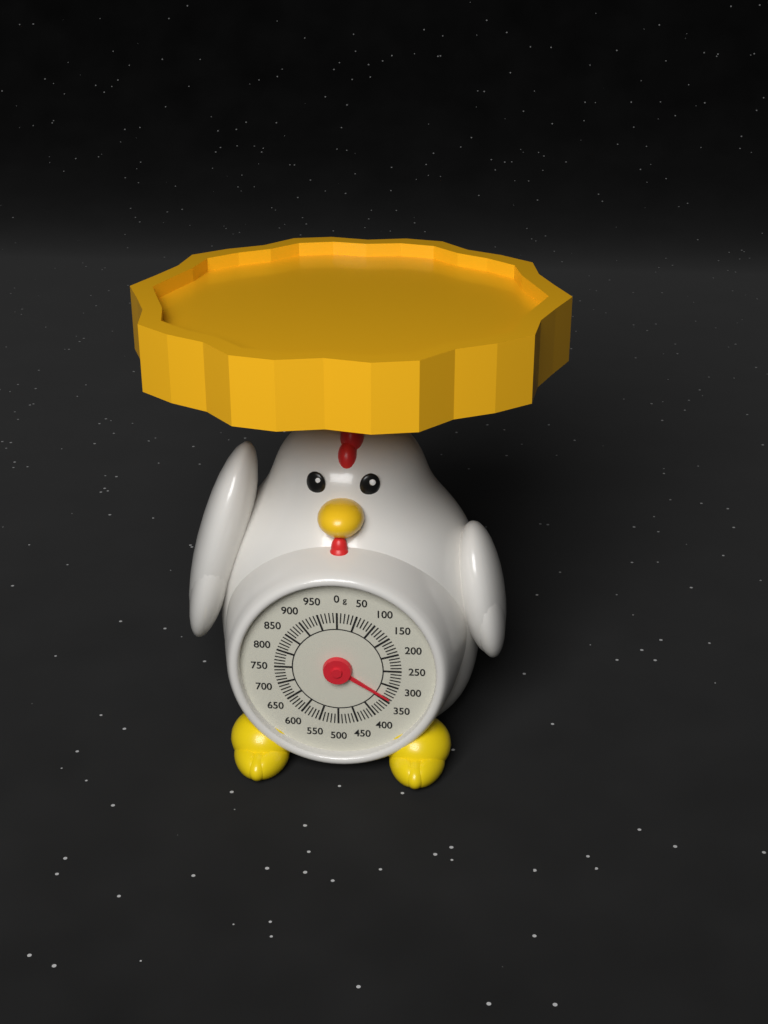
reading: 340 g
